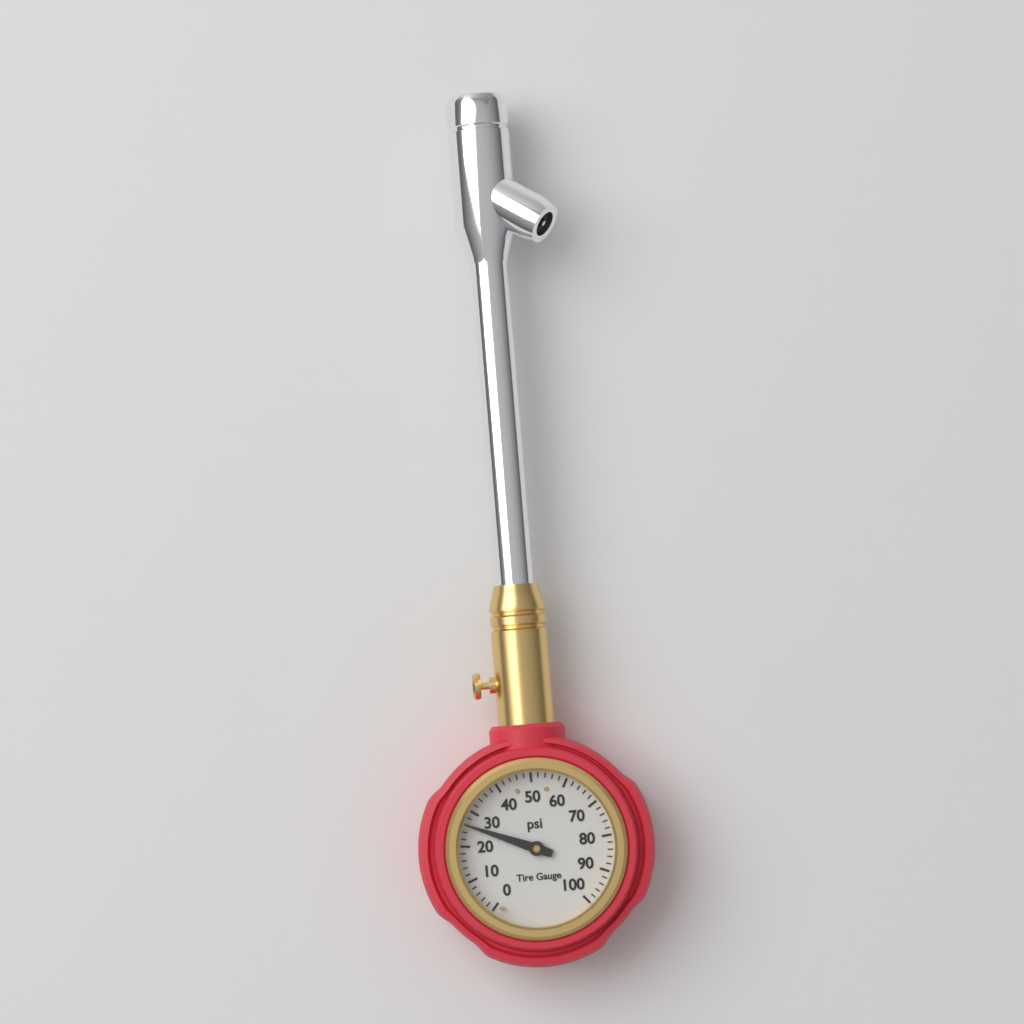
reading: 26 psi
